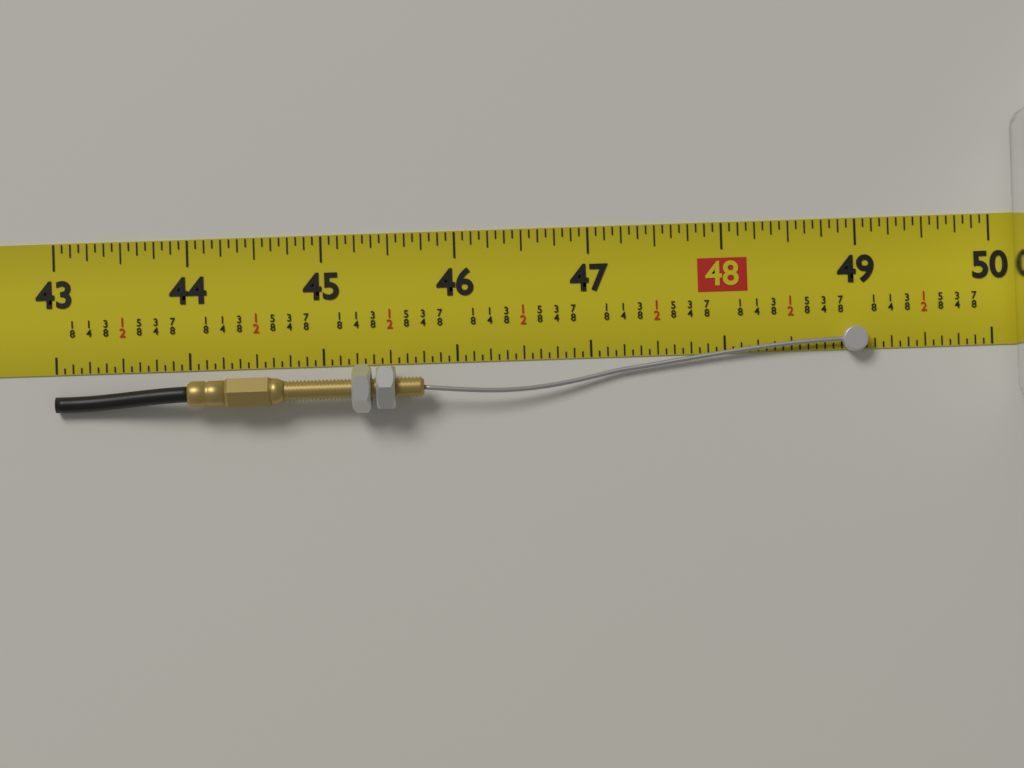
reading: 49.0625 in
